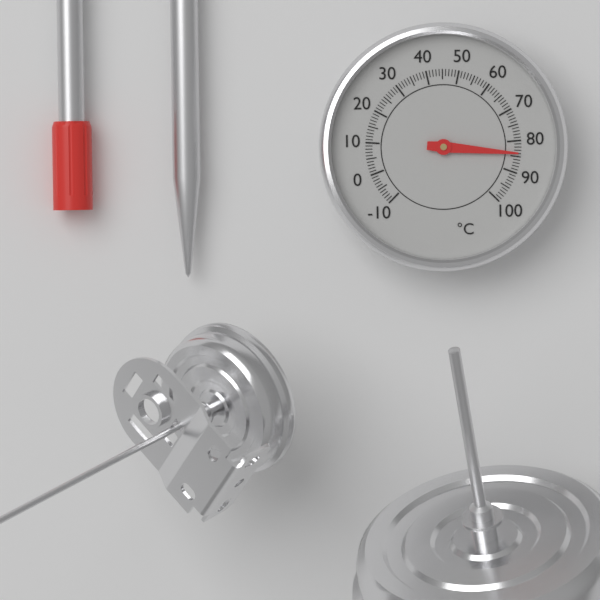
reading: 84 °C
